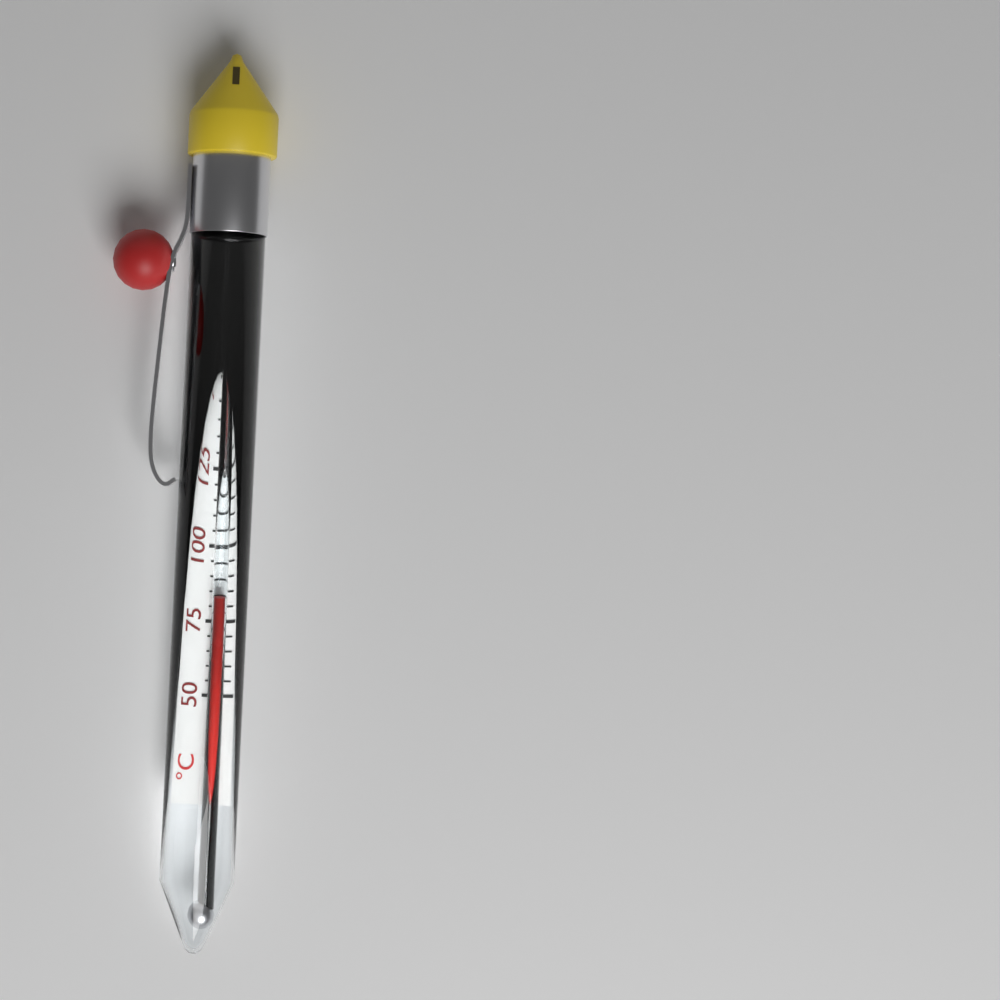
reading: 85 °C
